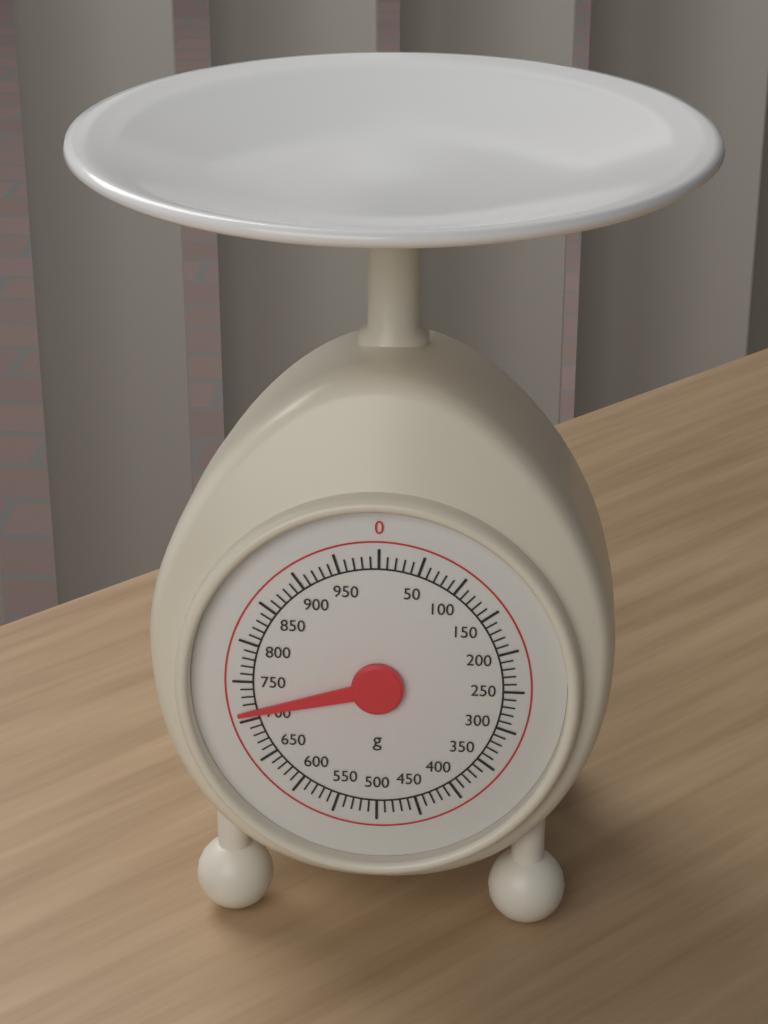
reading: 710 g
